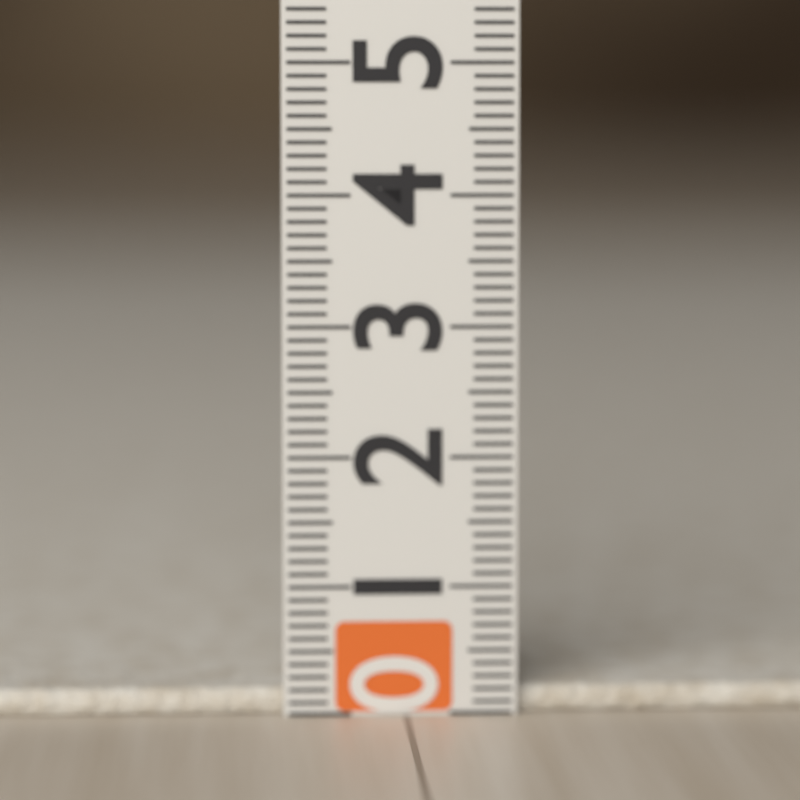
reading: 0.2 (no unit)
